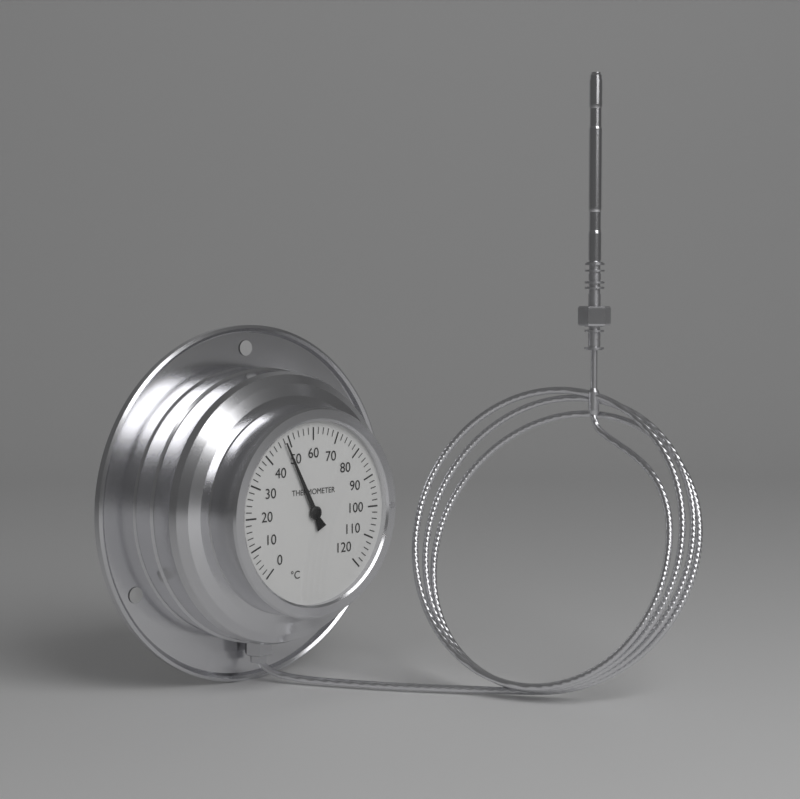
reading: 48 °C
